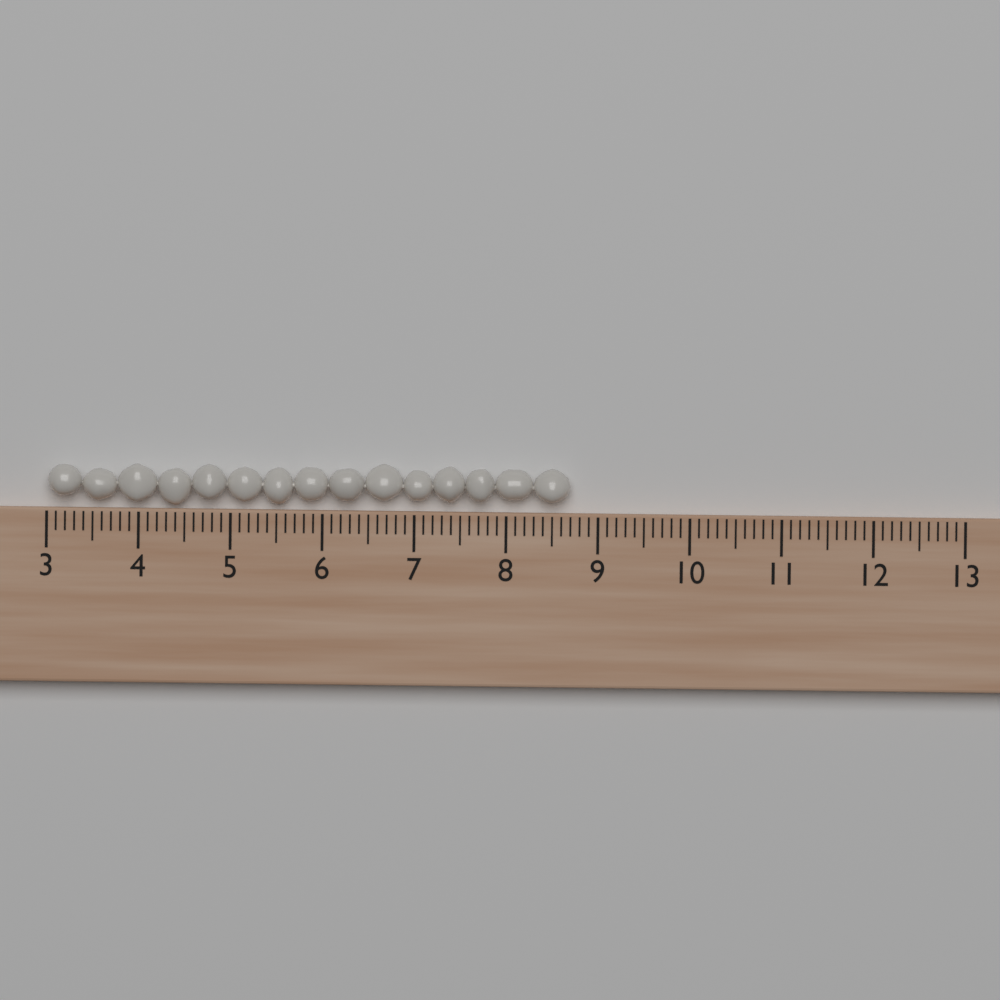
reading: 8.7 (no unit)
